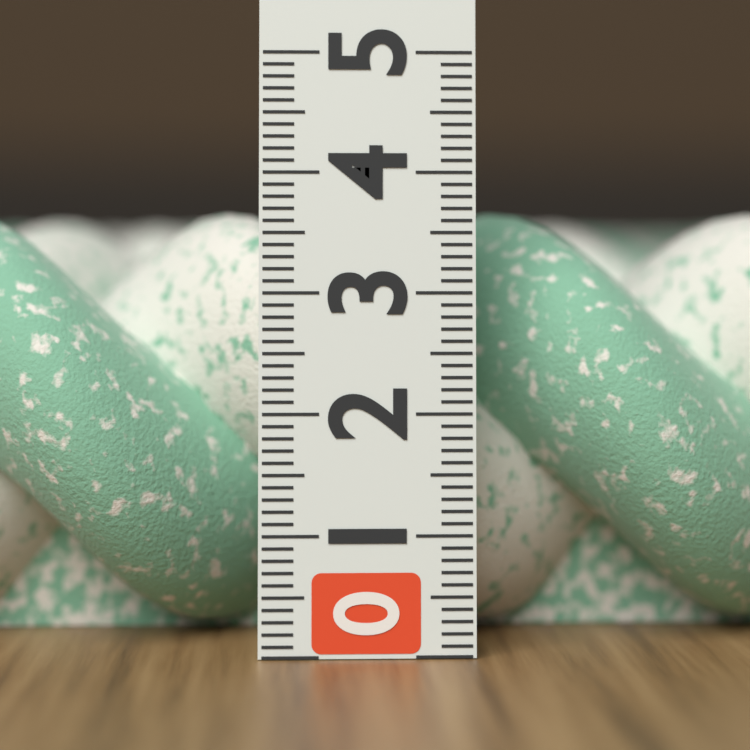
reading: 3.7 (no unit)
